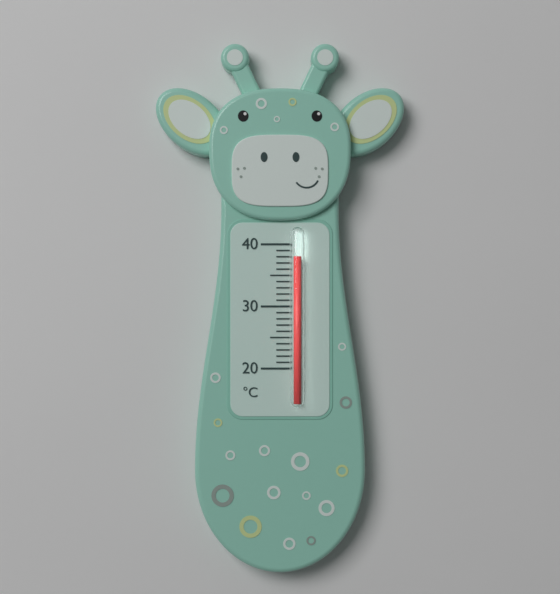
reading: 38 °C
